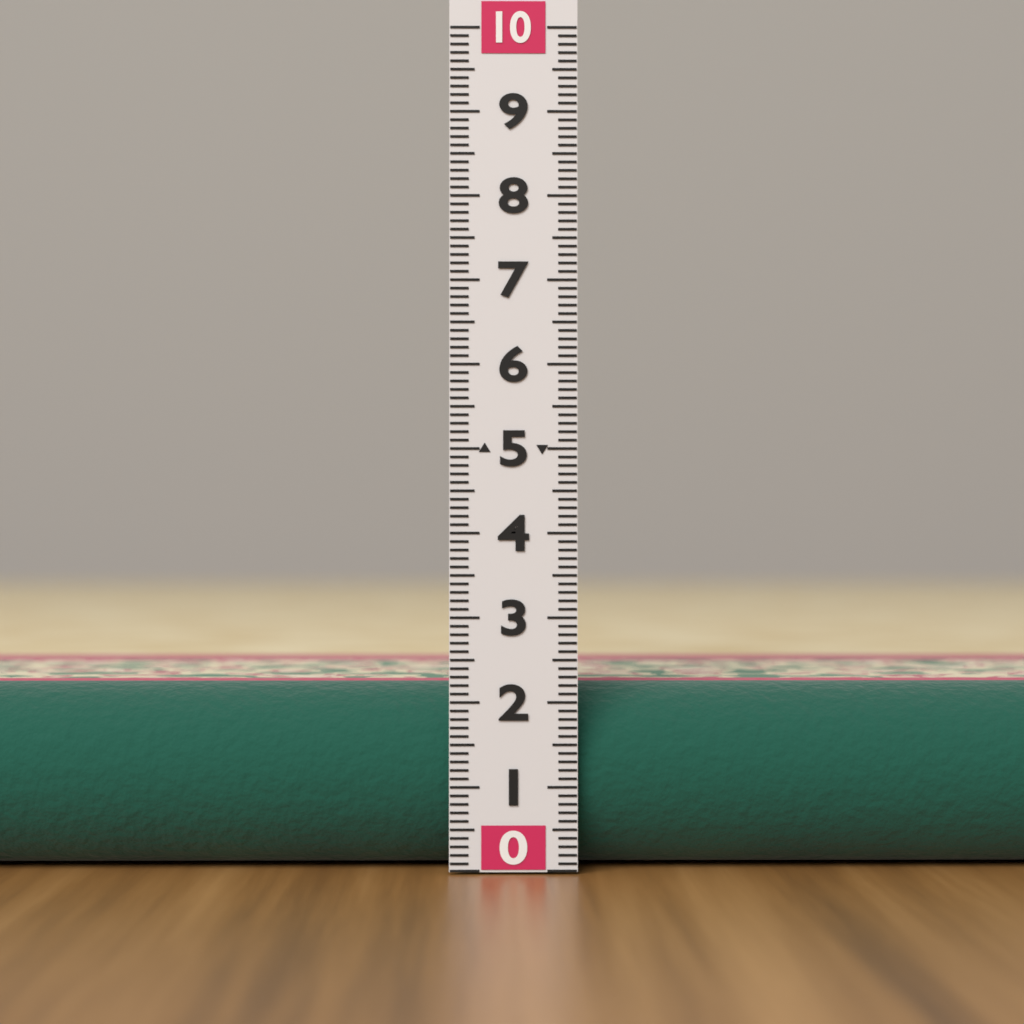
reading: 2.2 (no unit)
